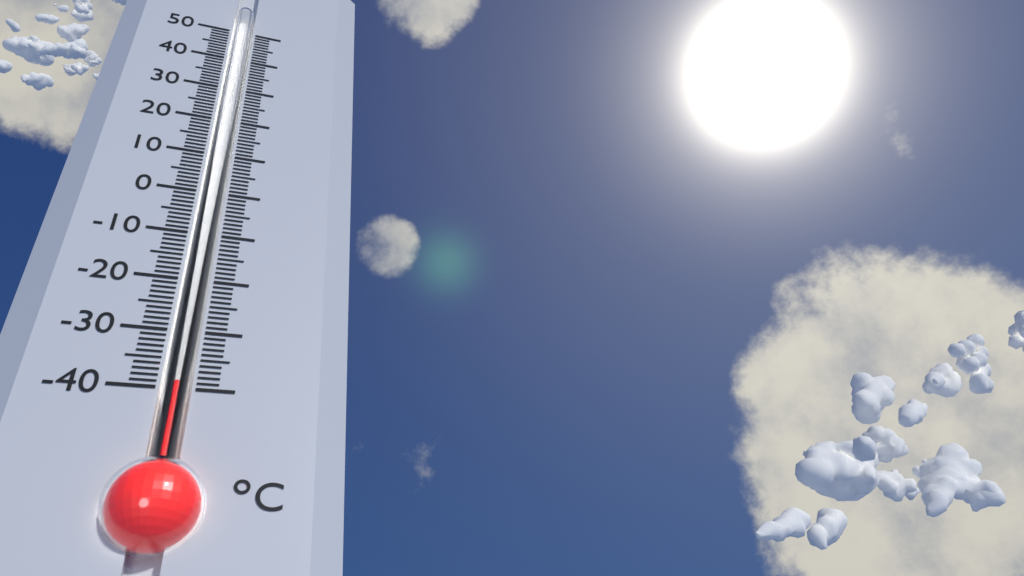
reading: -39 °C
